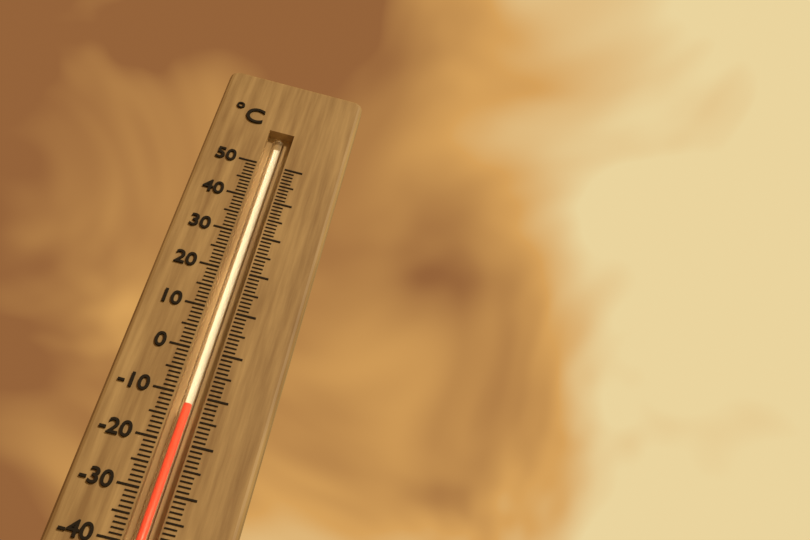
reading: -12 °C
